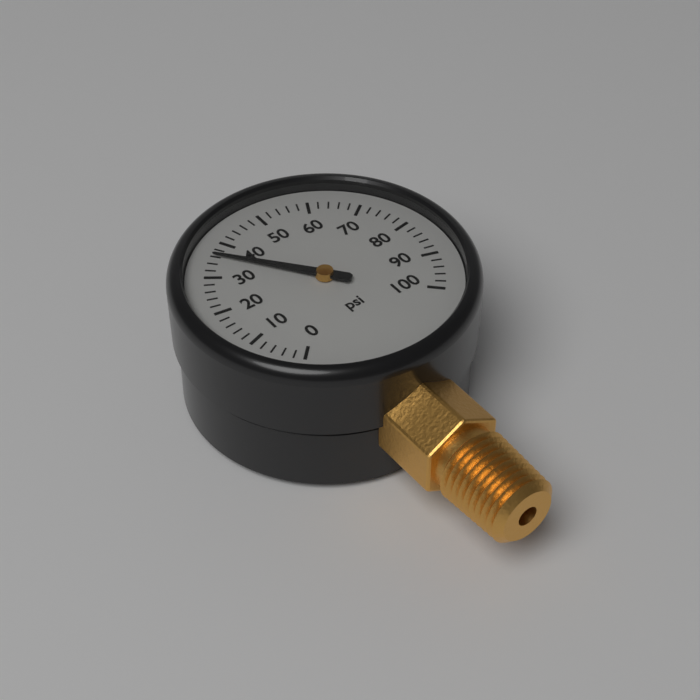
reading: 36 psi
